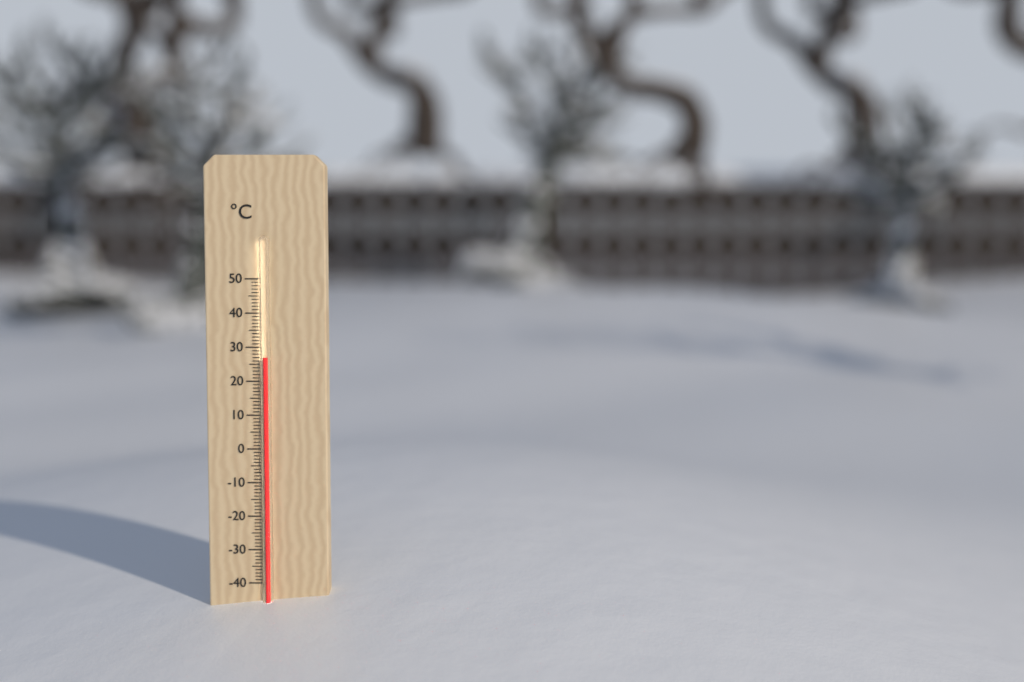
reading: 27 °C
